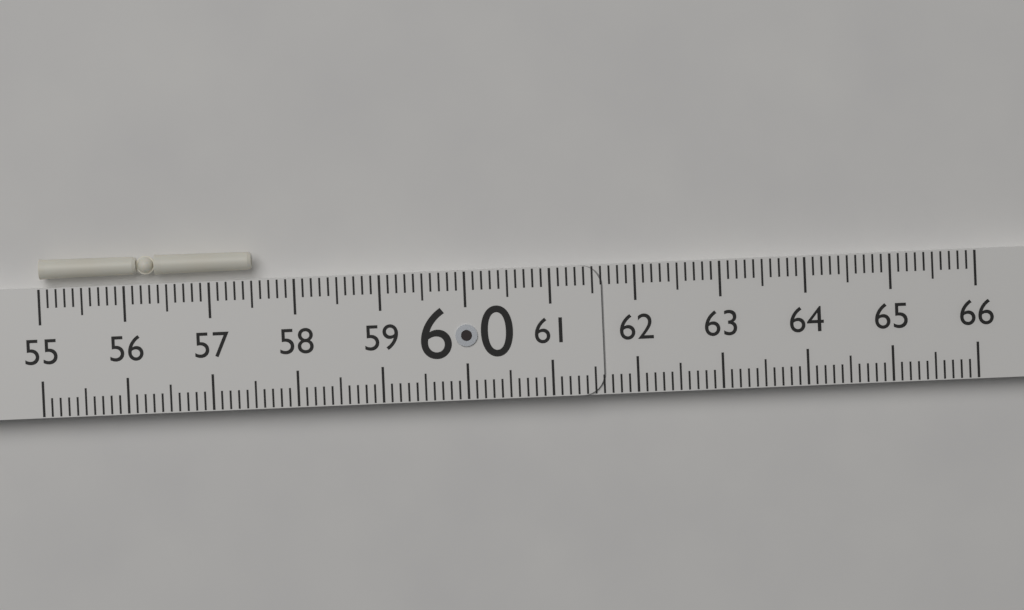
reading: 57.5 (no unit)
